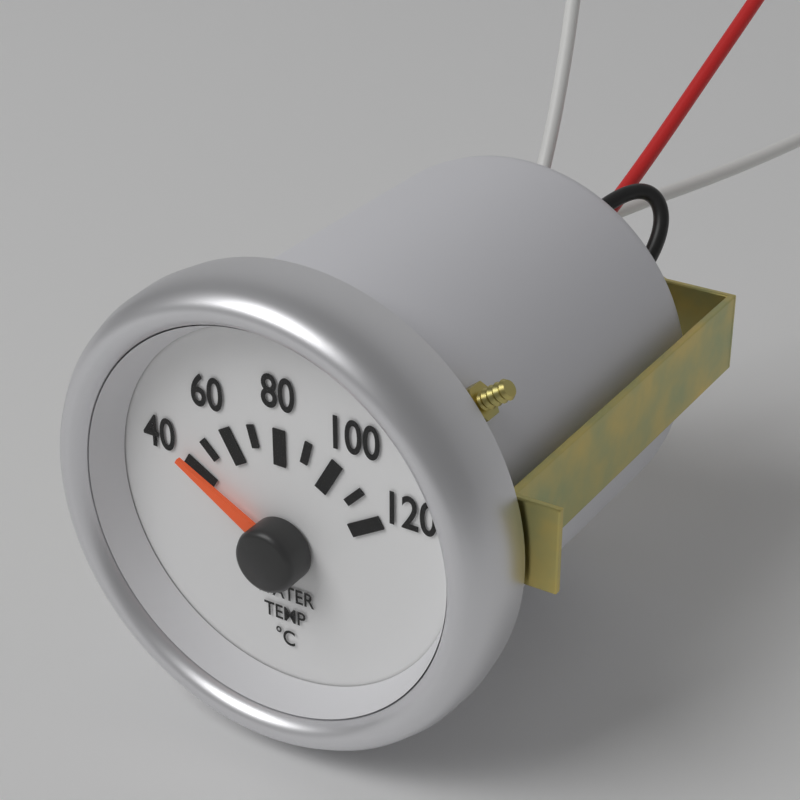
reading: 40 °C
